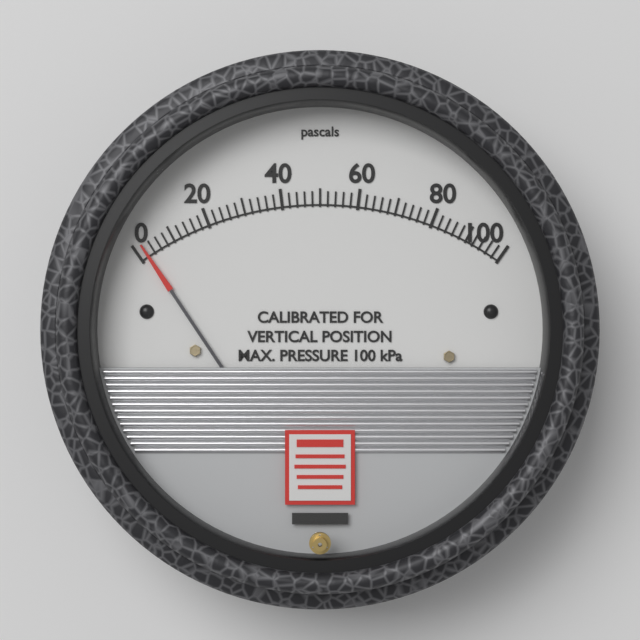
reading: 2 Pa
